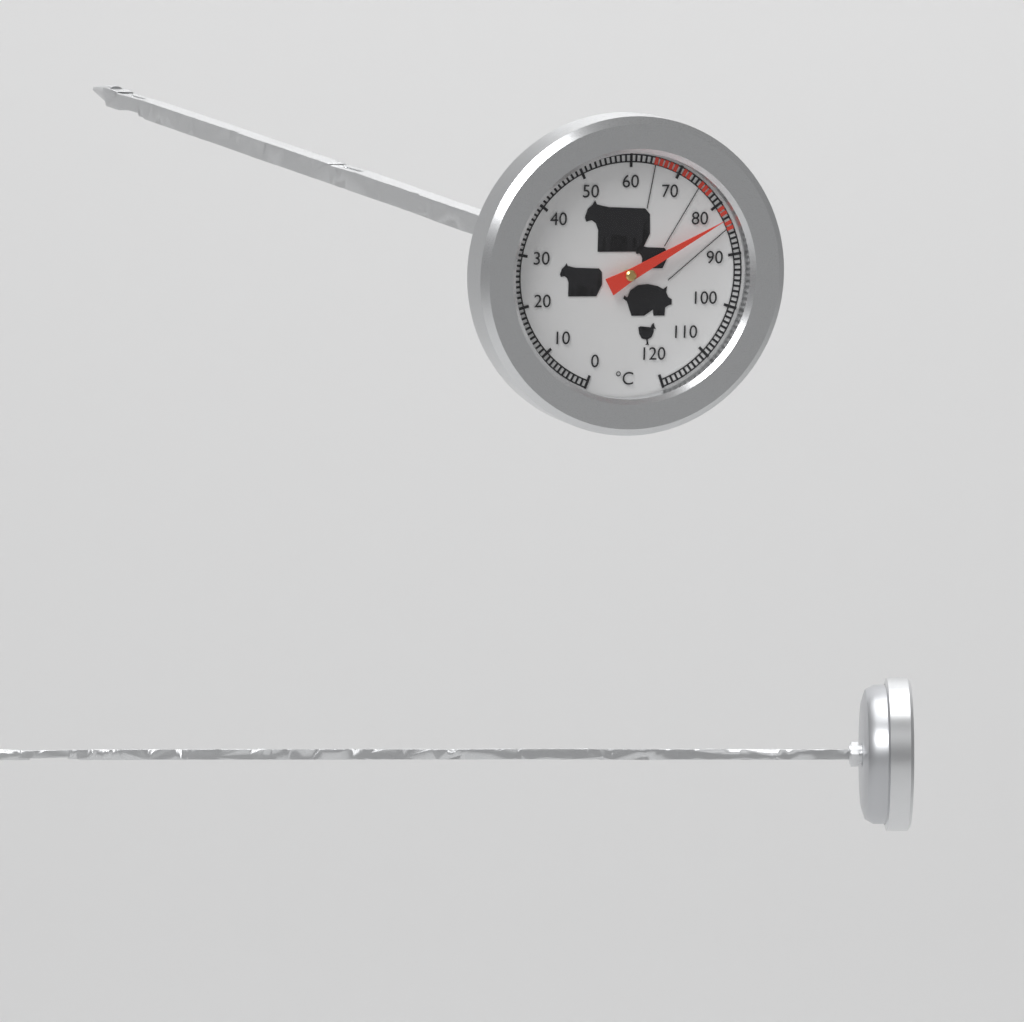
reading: 83 °C
